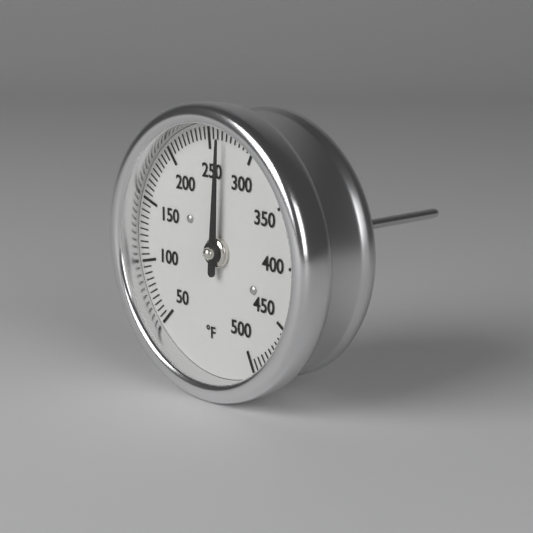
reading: 265 °F
